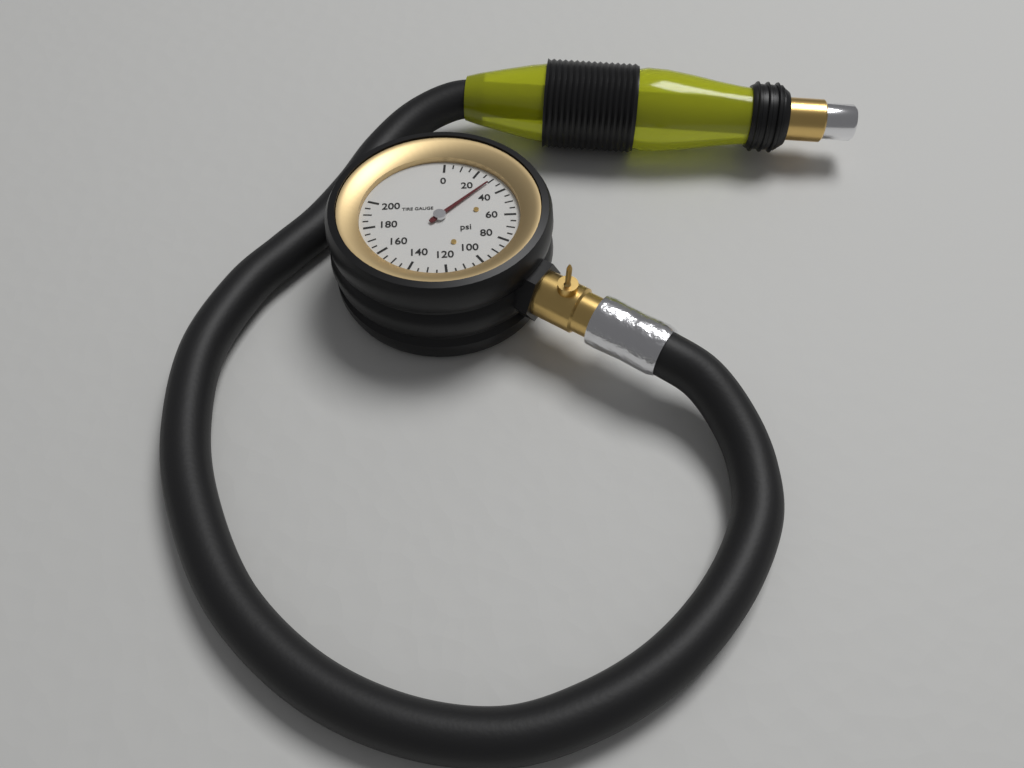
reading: 30 psi
